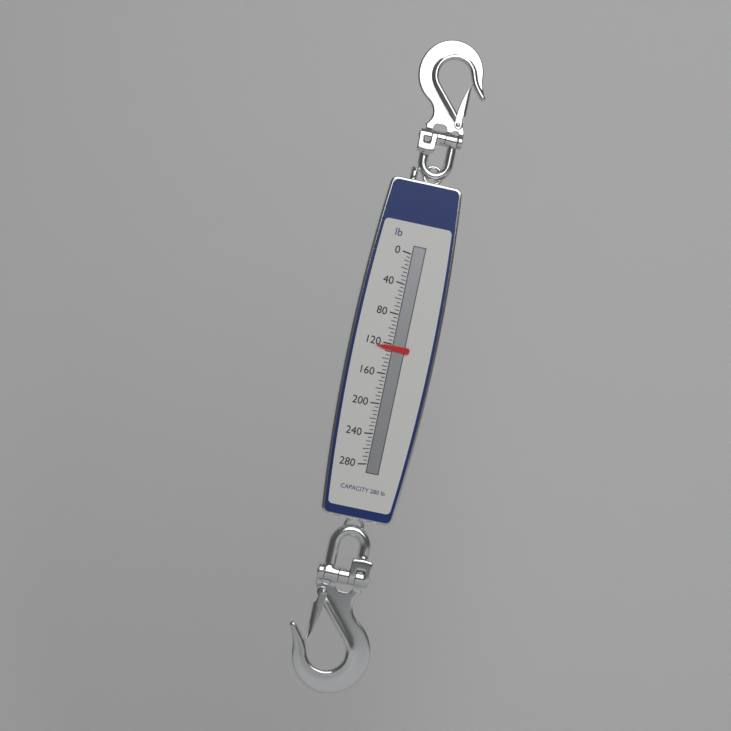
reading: 125 lb
